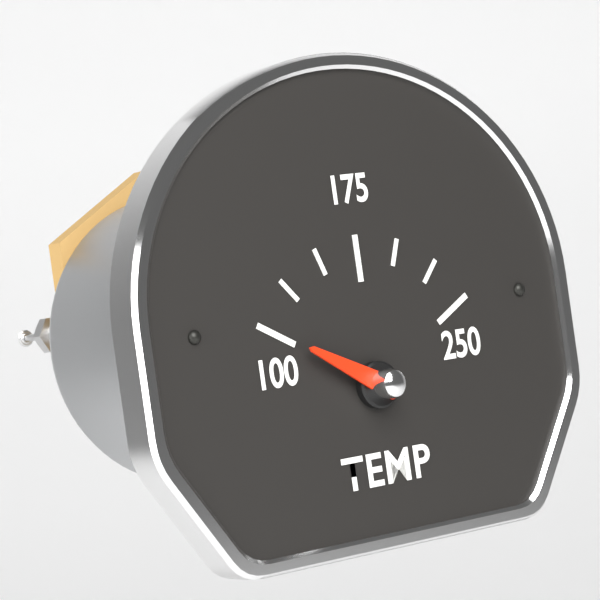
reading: 100 (no unit)
